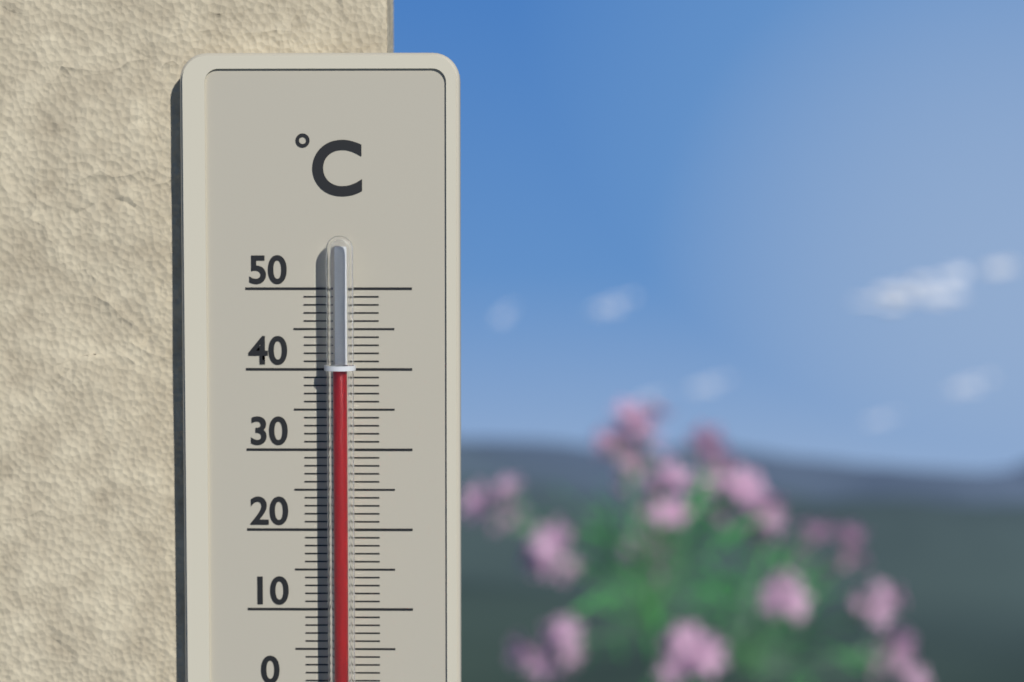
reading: 40 °C
